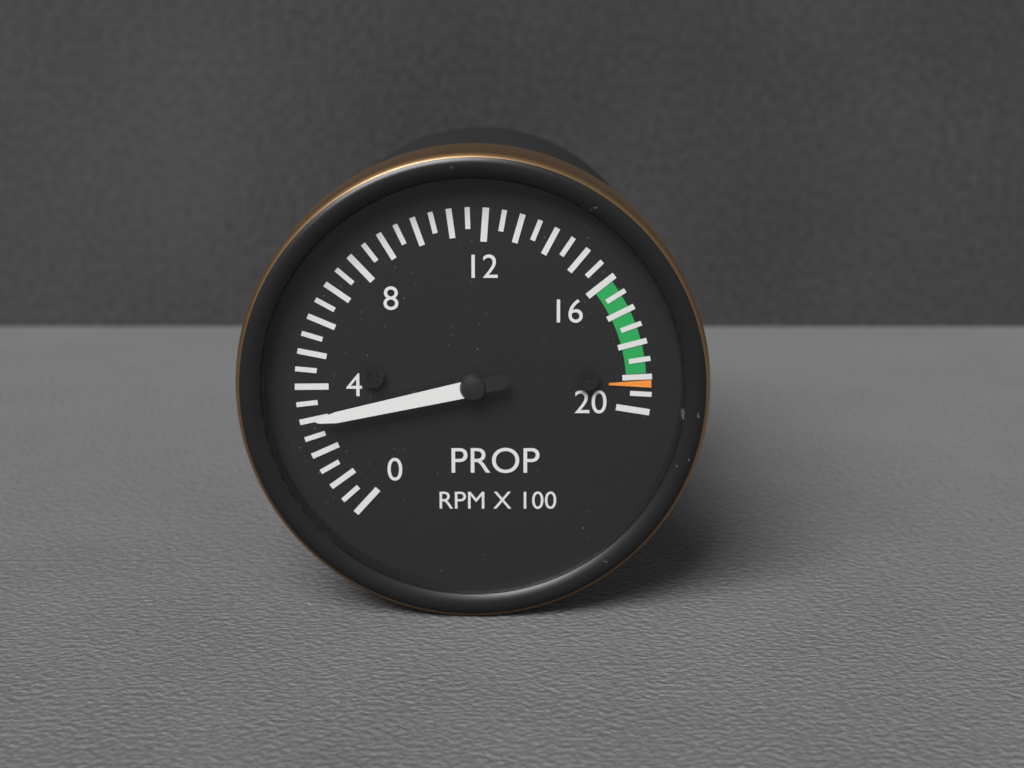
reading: 3.0 RPM X 100
